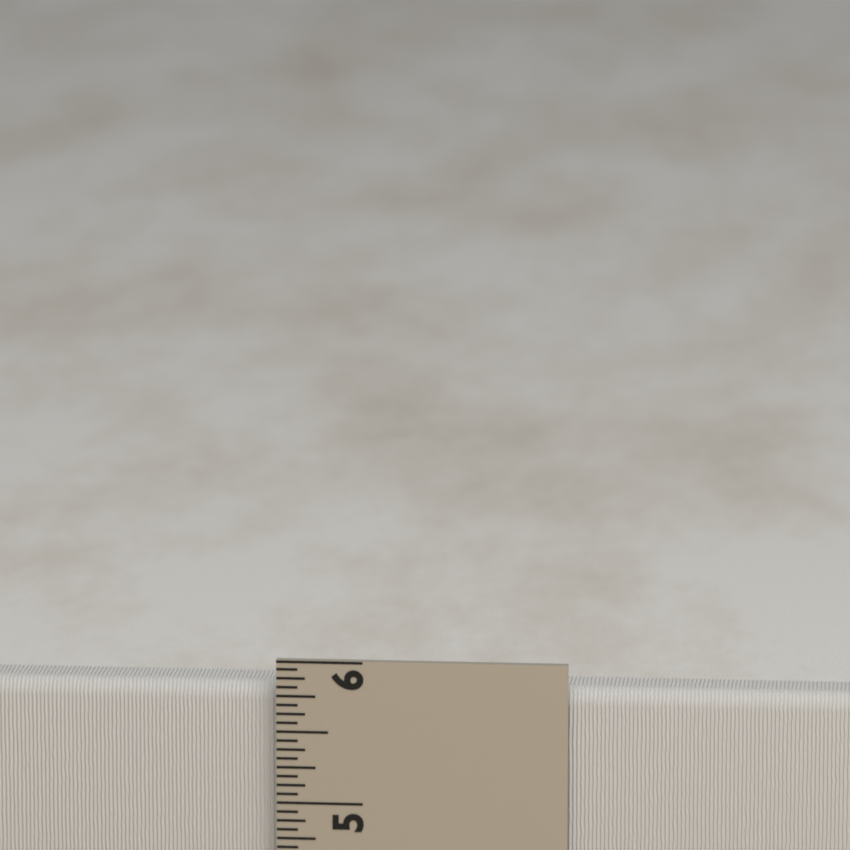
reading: 5.8125 in
